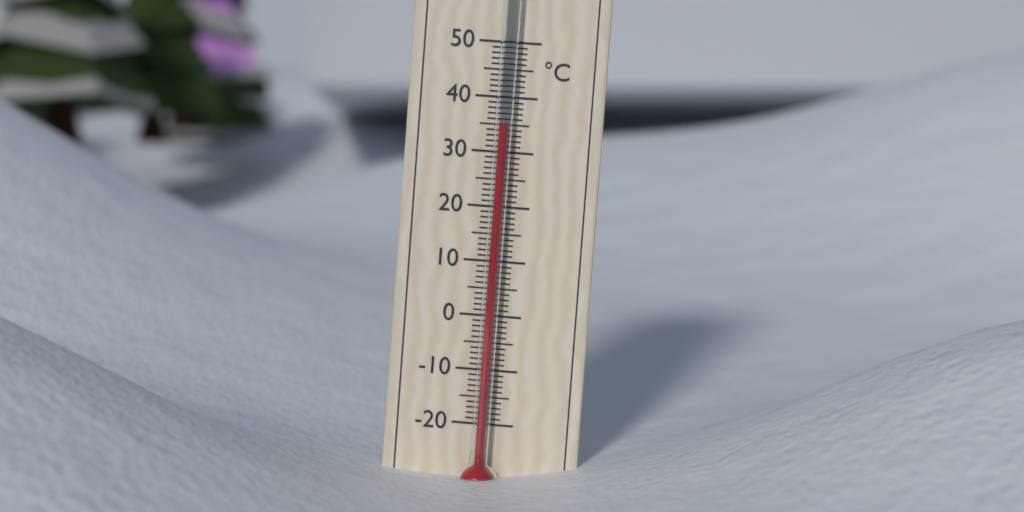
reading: 35 °C
